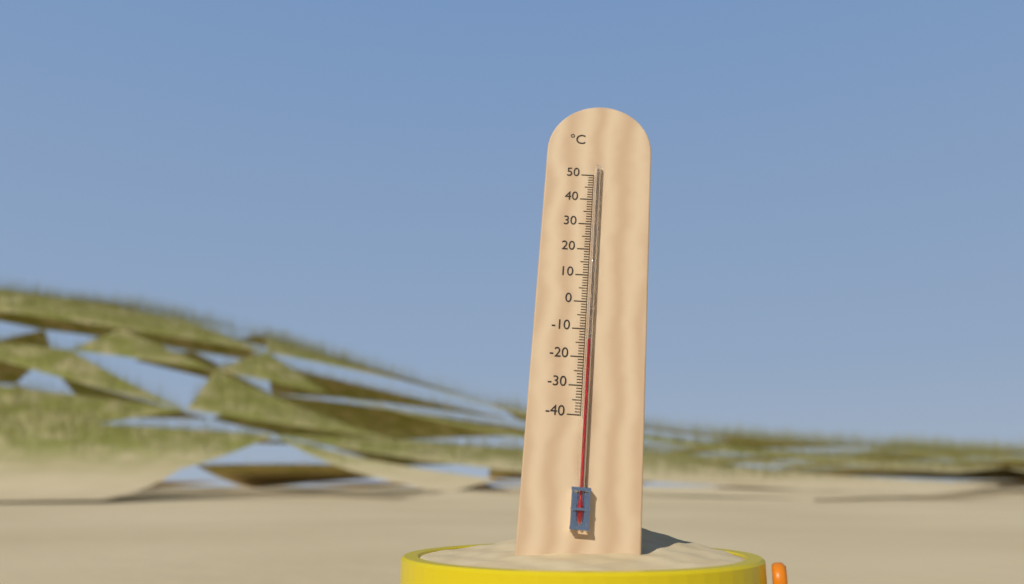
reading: -14 °C
